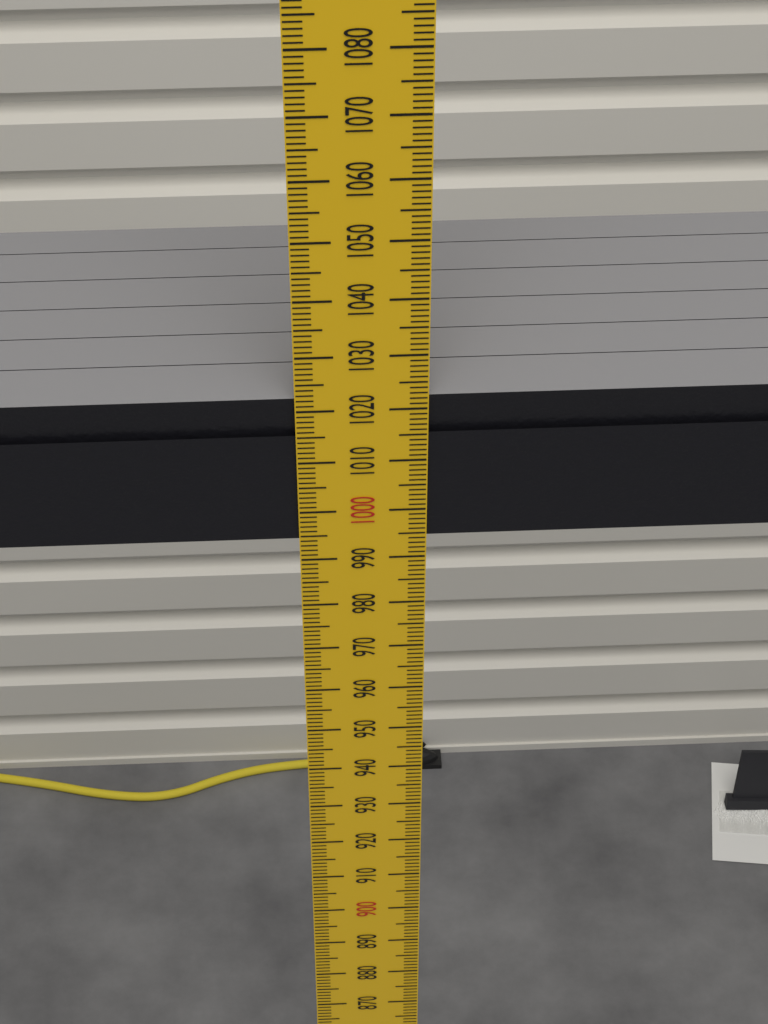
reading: 1022 mm
